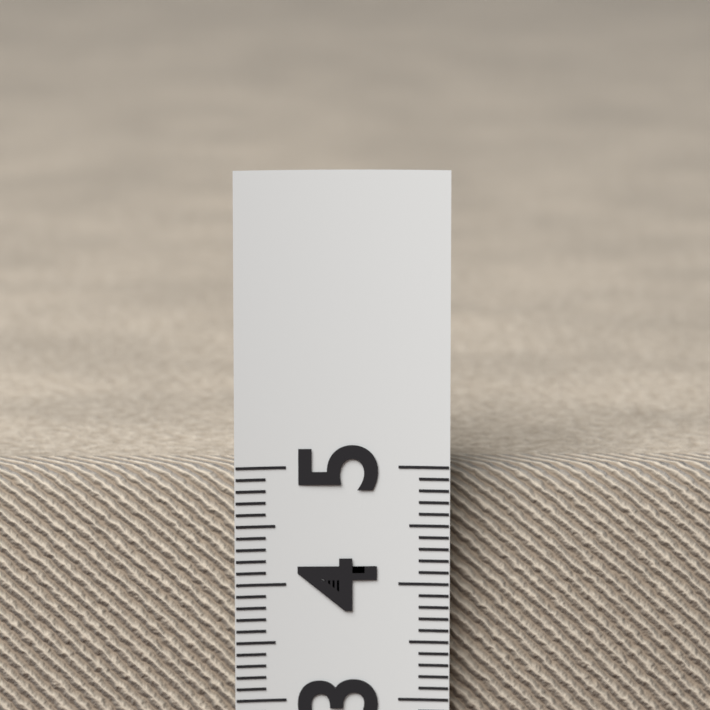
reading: 4.9 (no unit)
